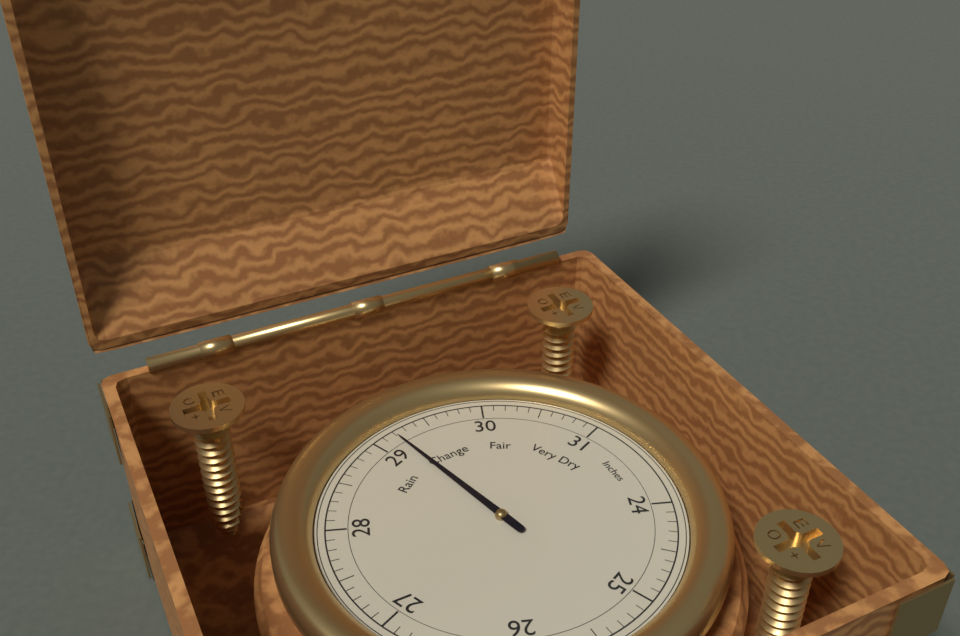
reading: 29.2 Inches
